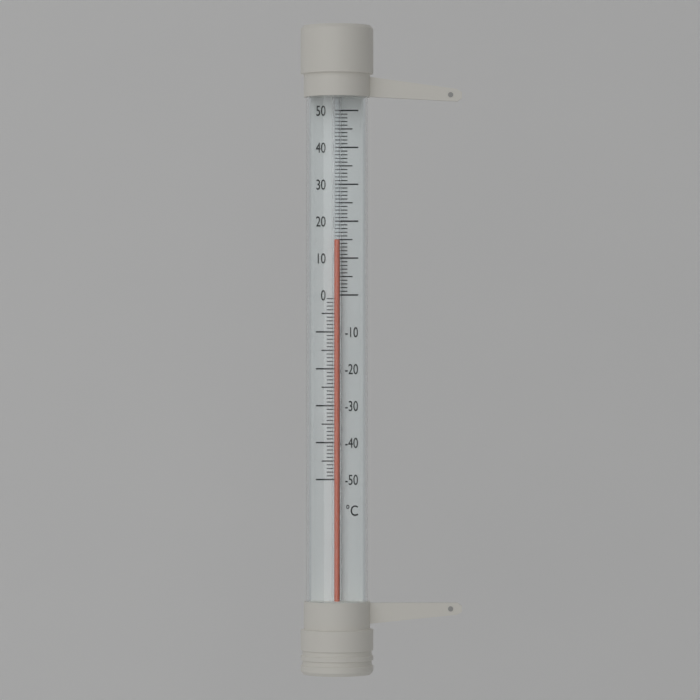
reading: 15 °C
